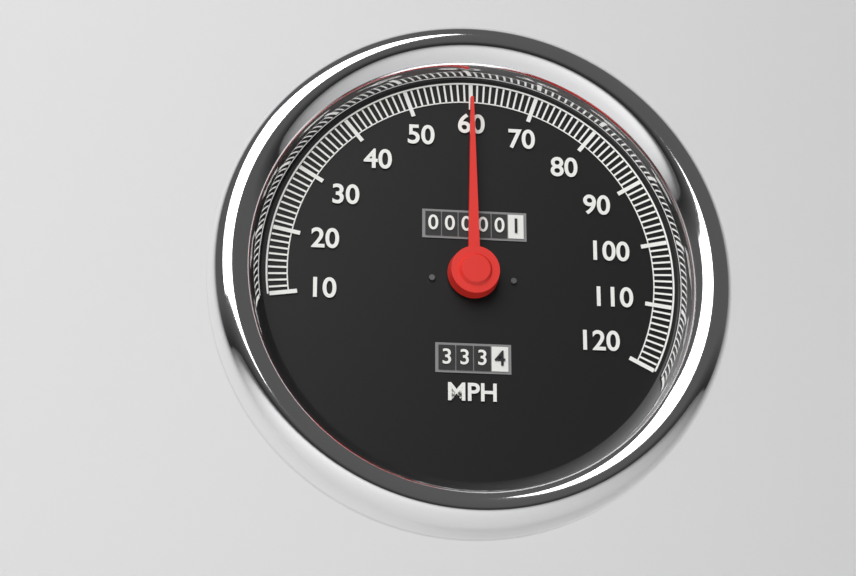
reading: 60 MPH
